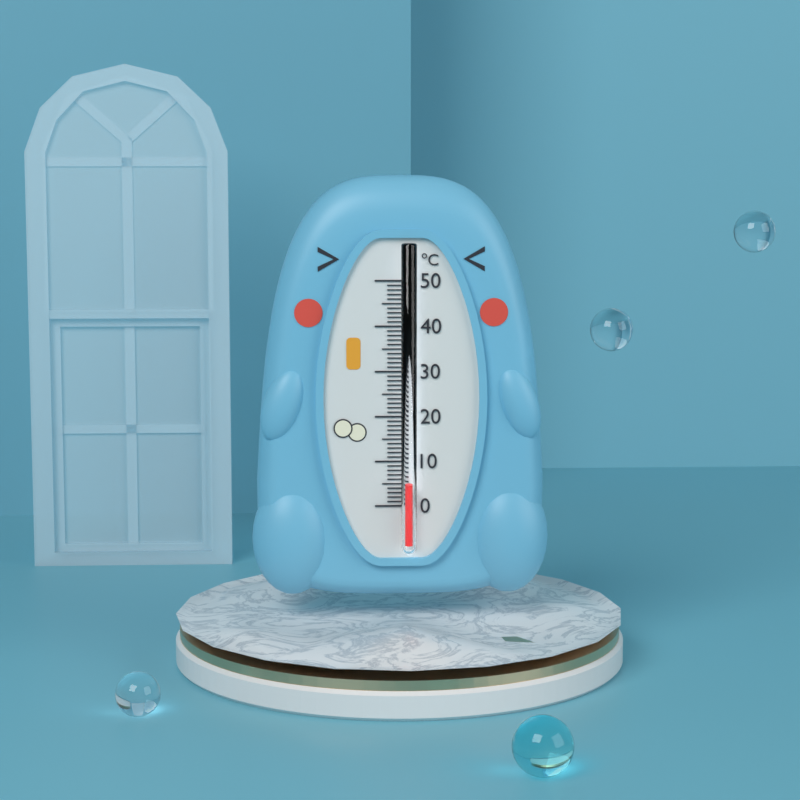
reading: 5 °C
